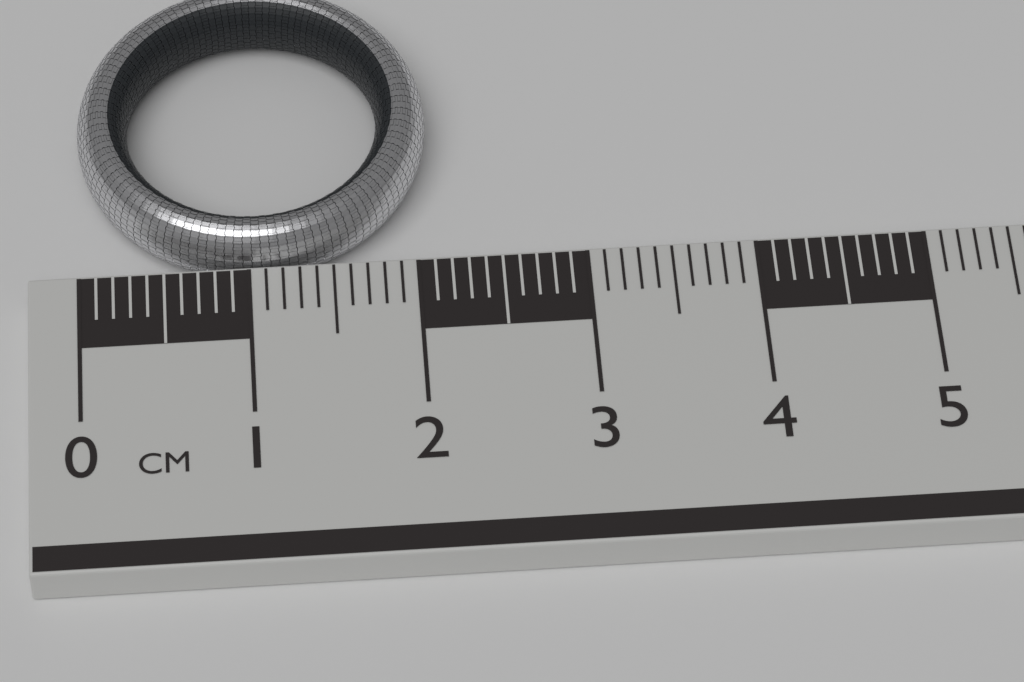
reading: 2.1 cm
